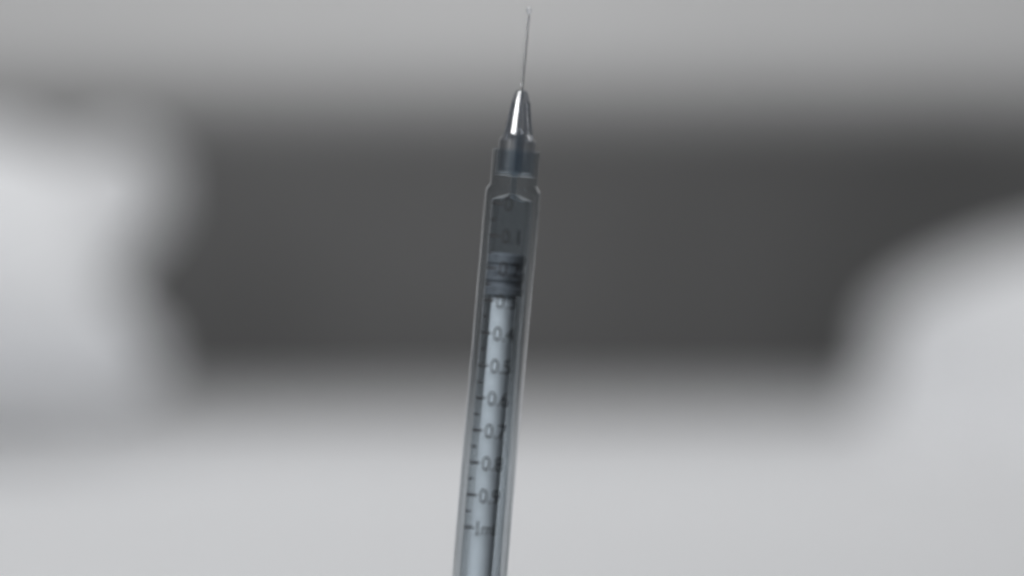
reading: 0.15 ml
